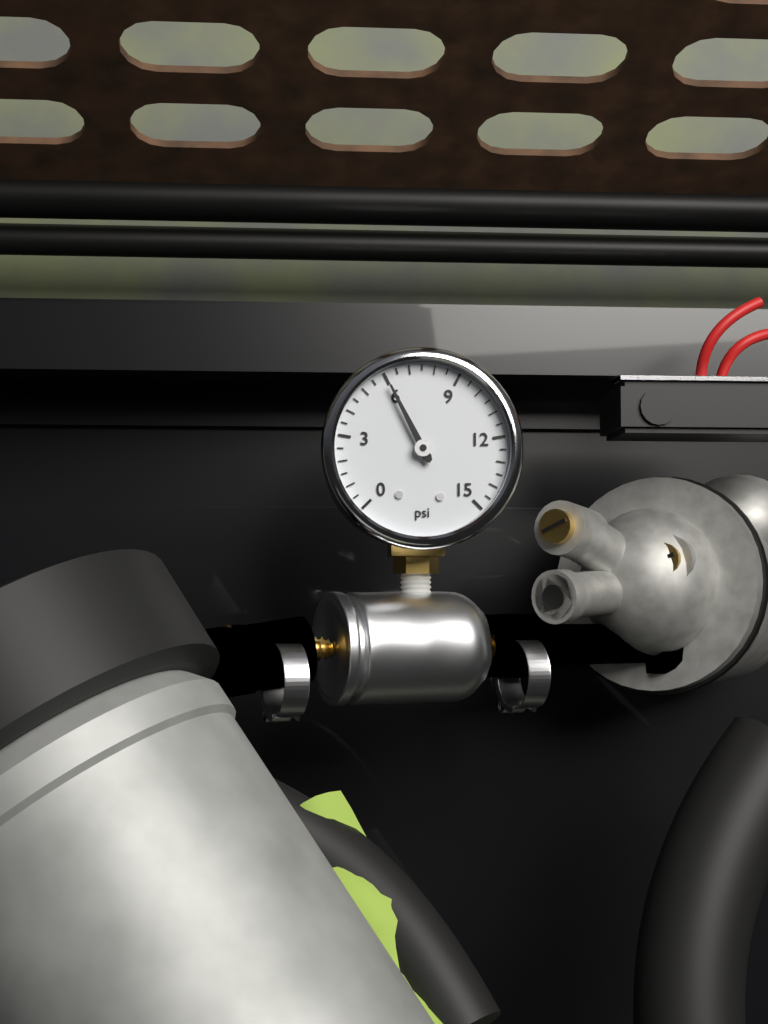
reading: 6.0 psi
